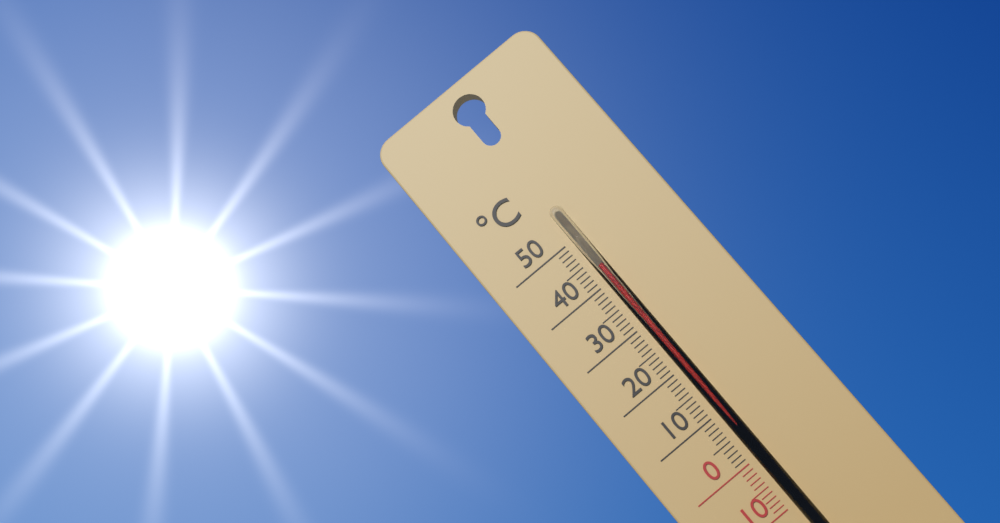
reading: 43 °C
